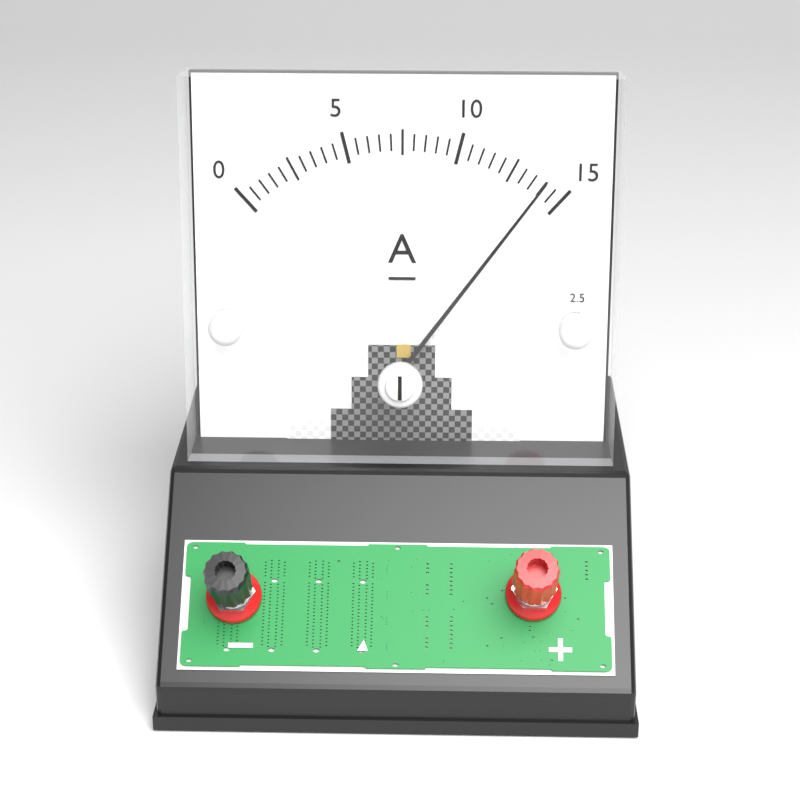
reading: 14.0 A
